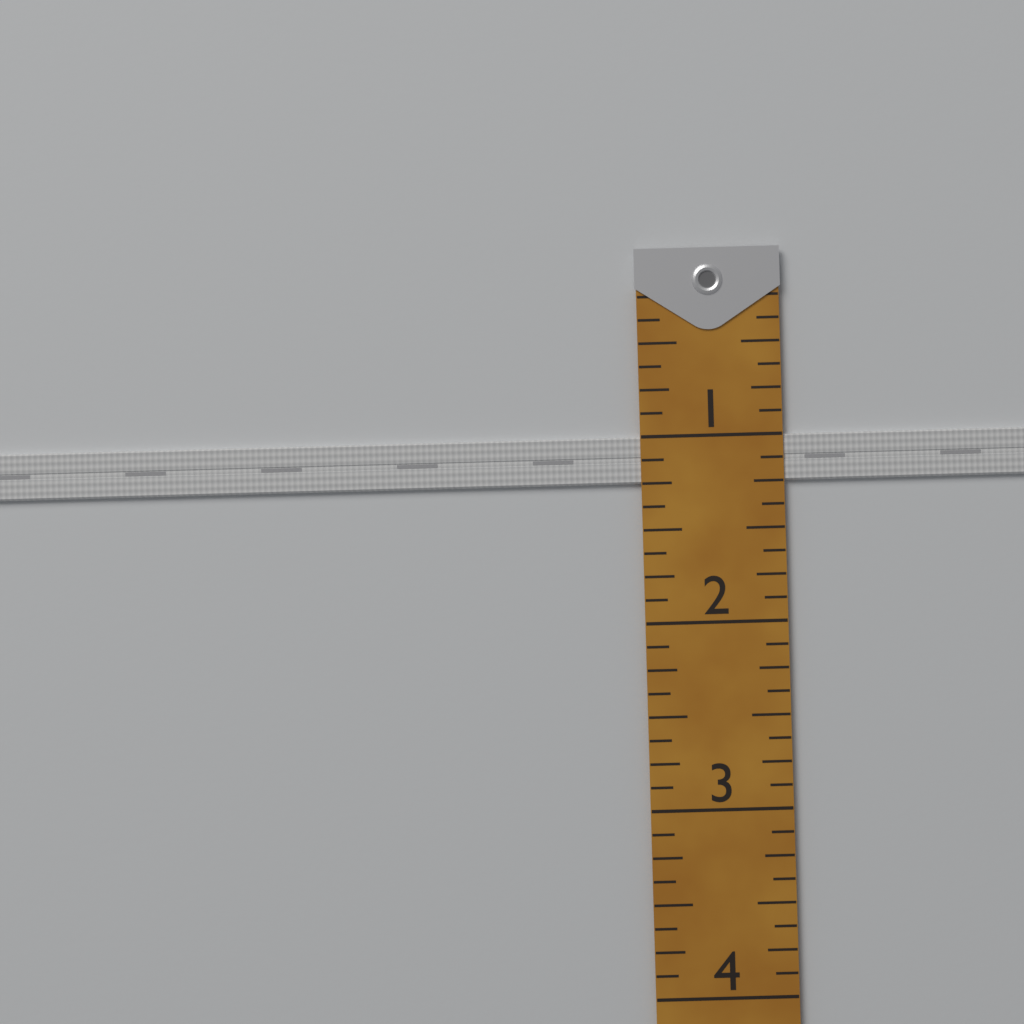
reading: 1.250 (no unit)
